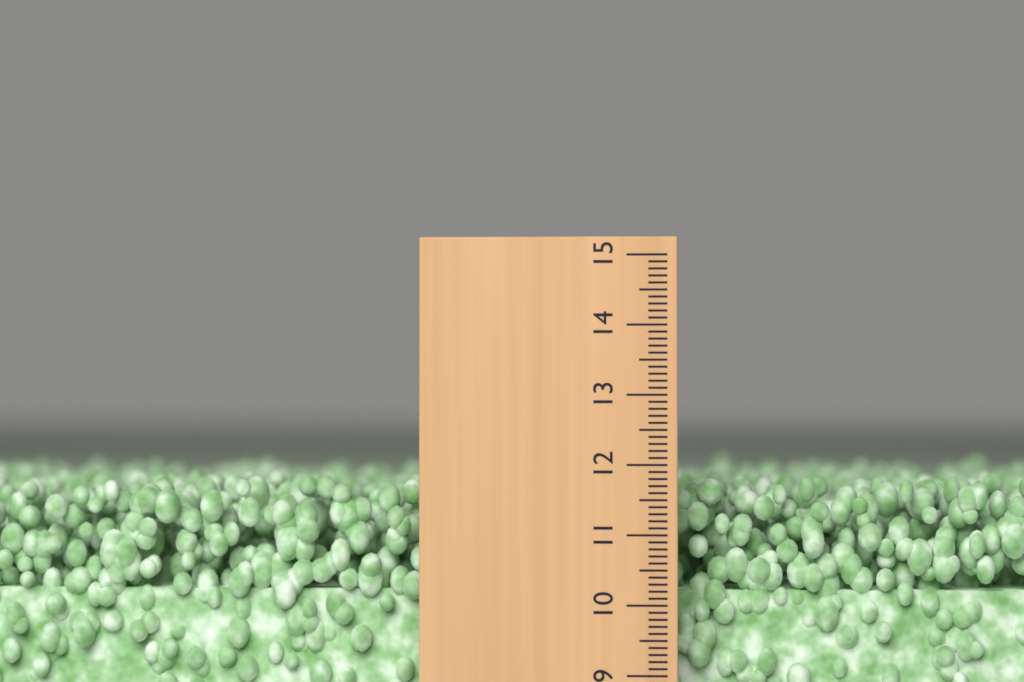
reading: 11.8 (no unit)
